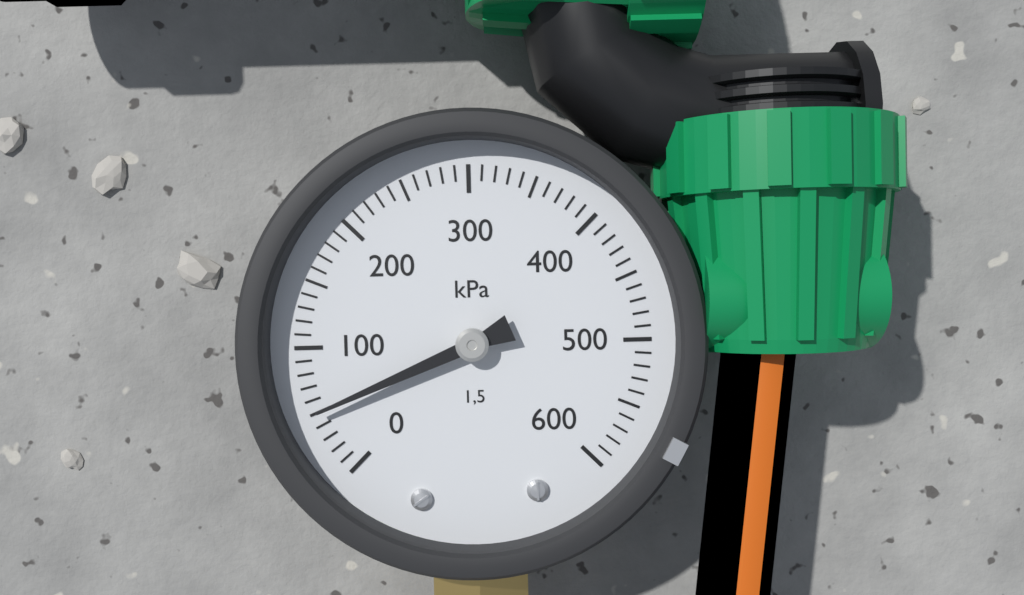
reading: 50 kPa
